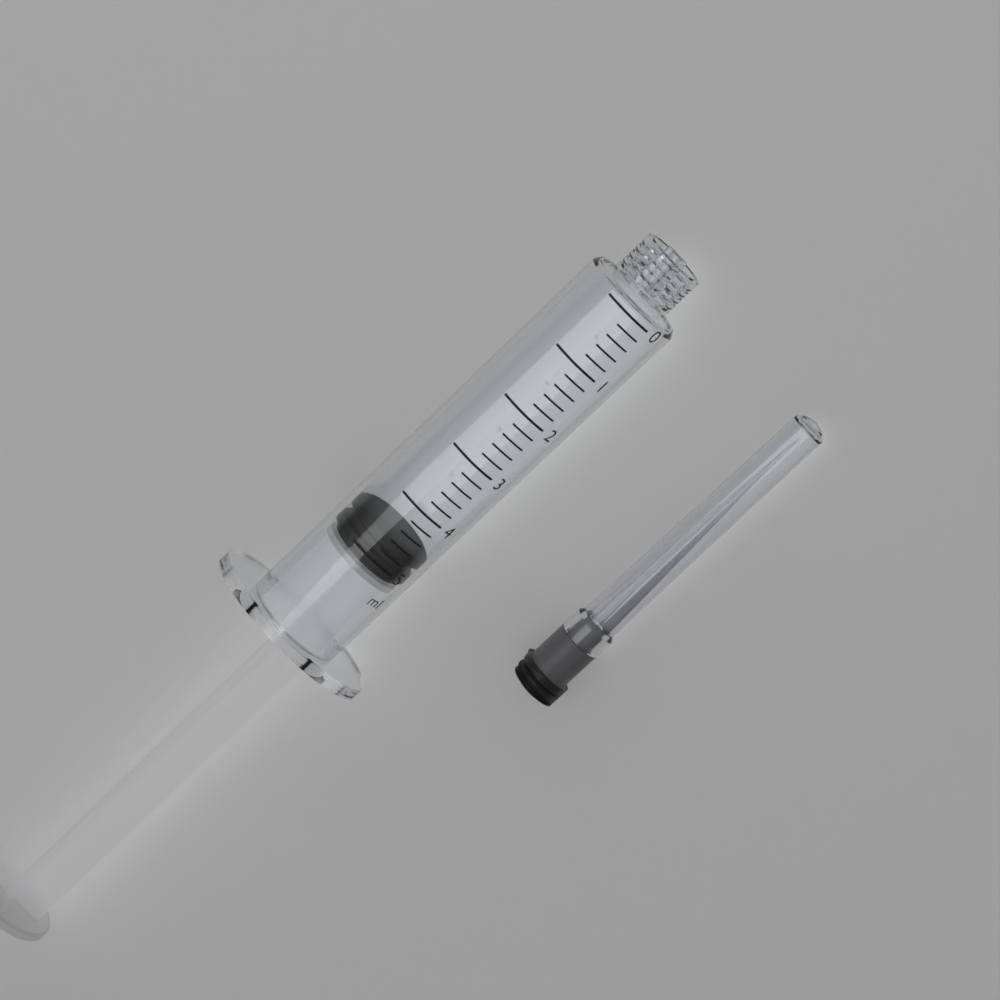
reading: 4.6 ml
